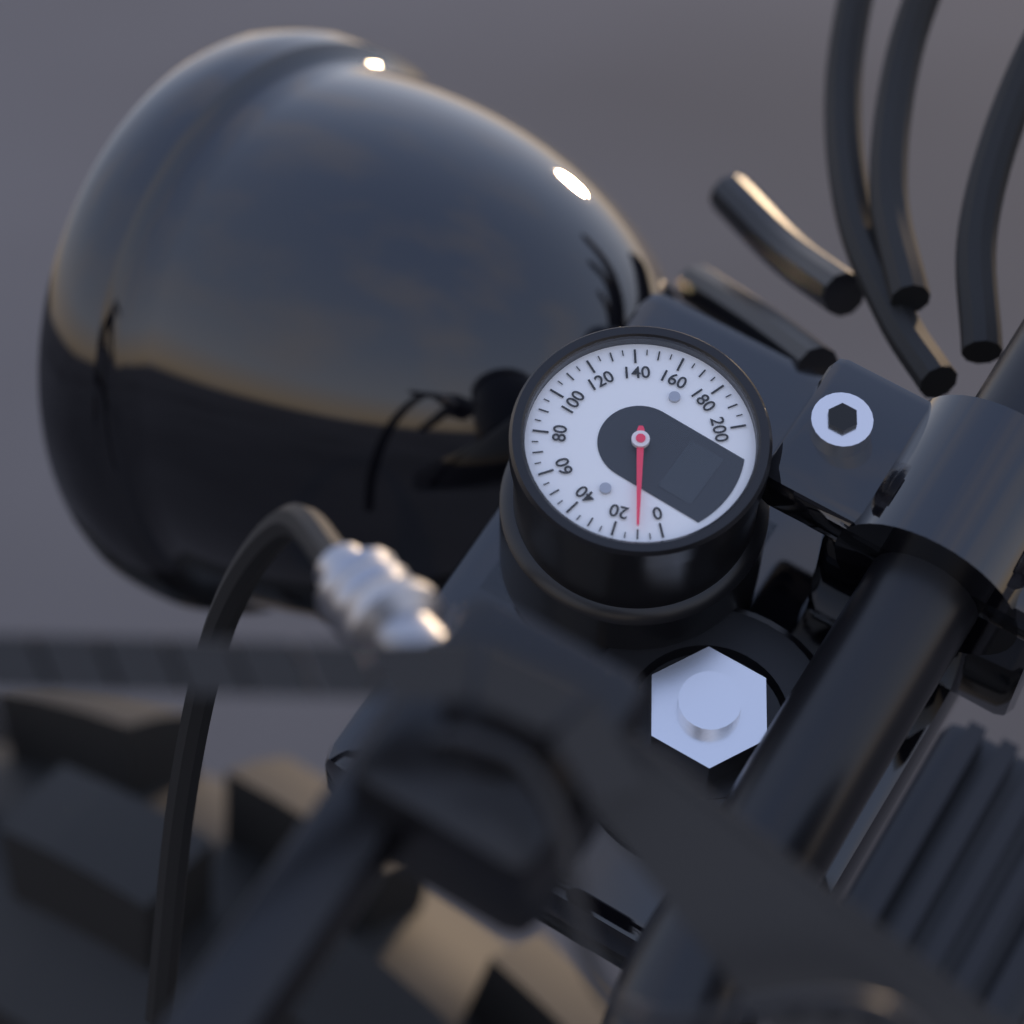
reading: 10 (no unit)
